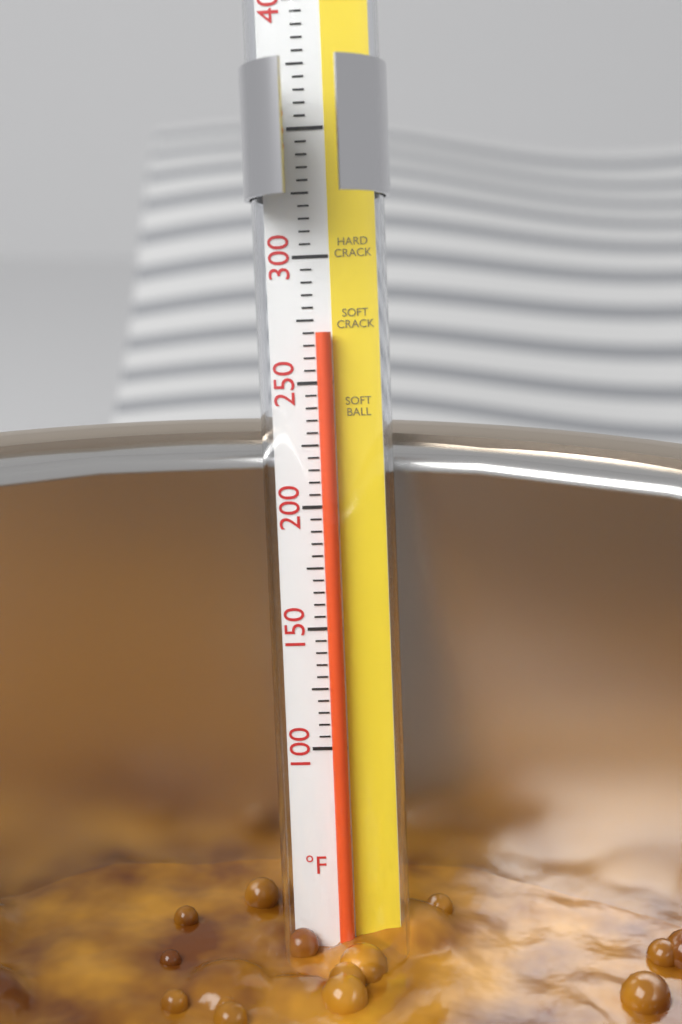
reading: 270 °F
